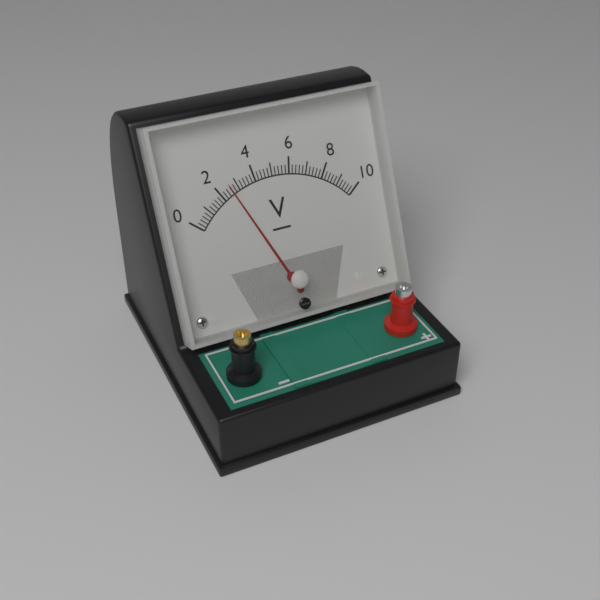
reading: 2.6 V
